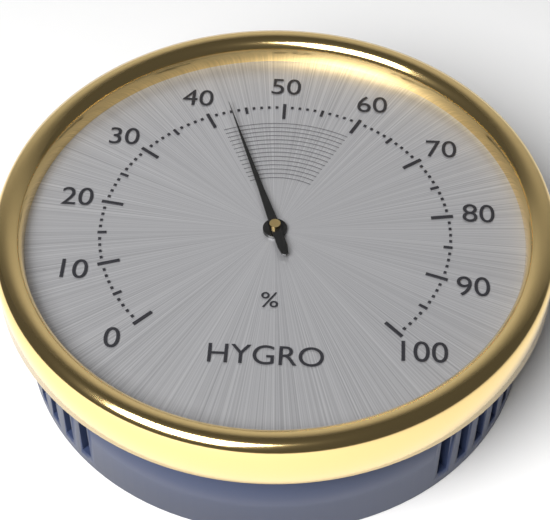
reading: 43 %
